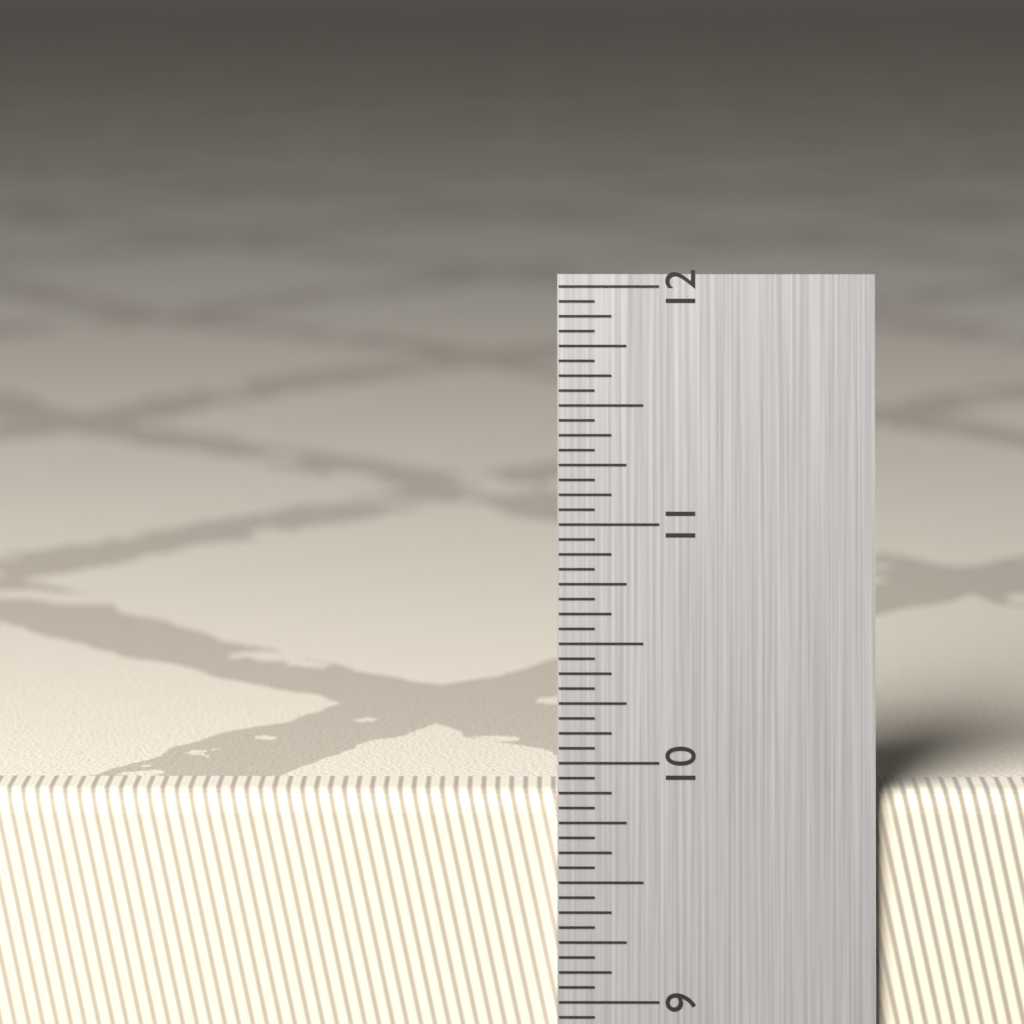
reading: 9.8750 in
